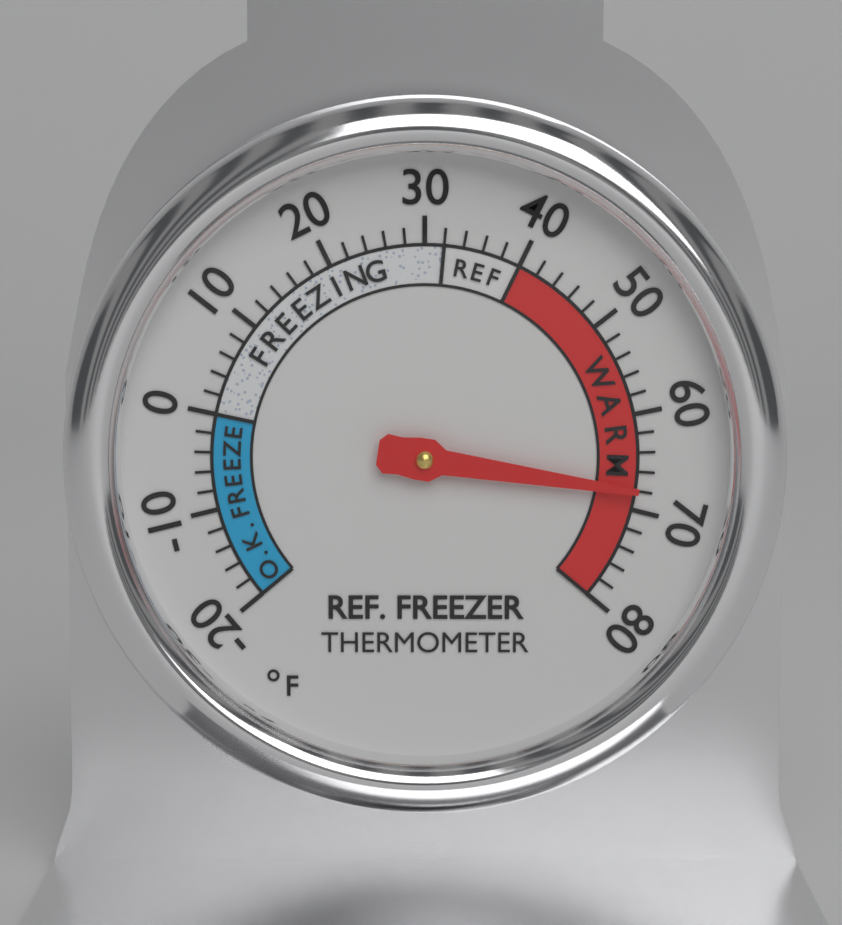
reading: 68 °F
